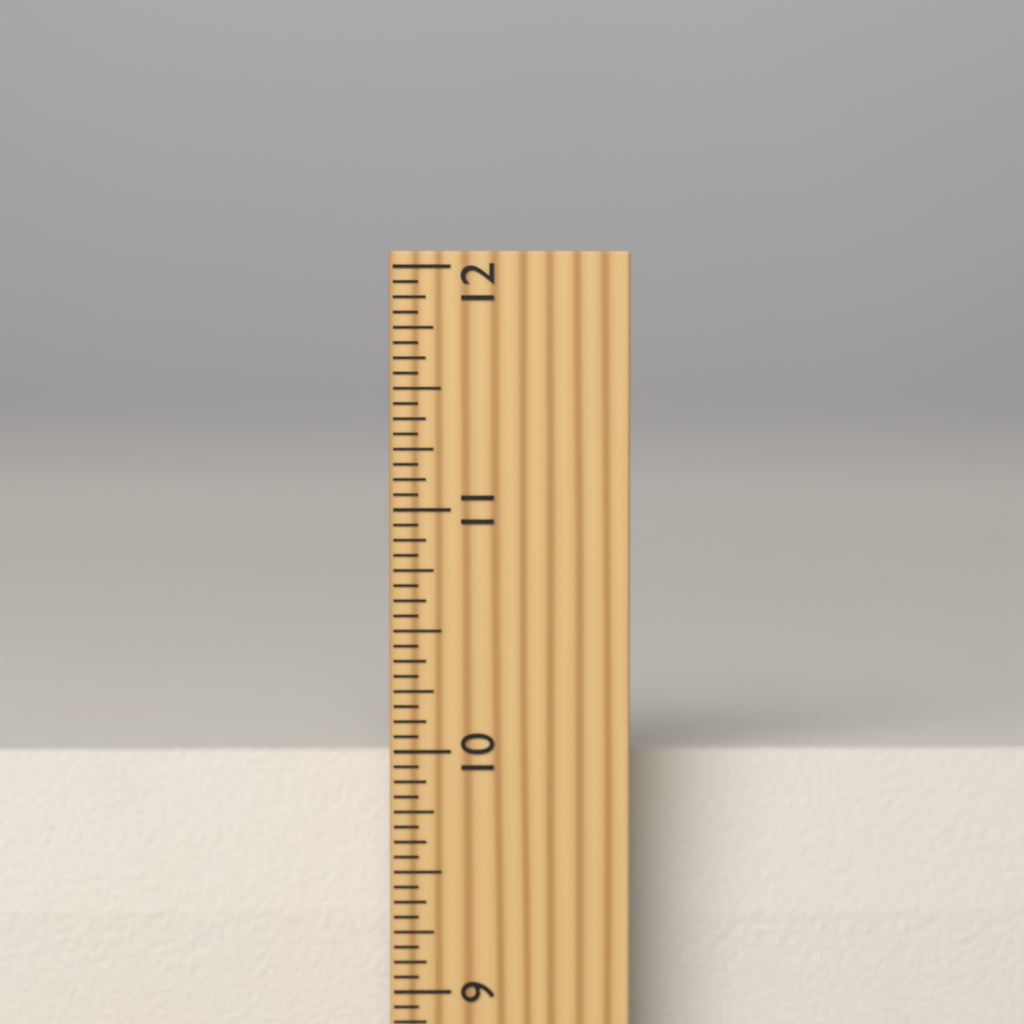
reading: 9.9375 inch
